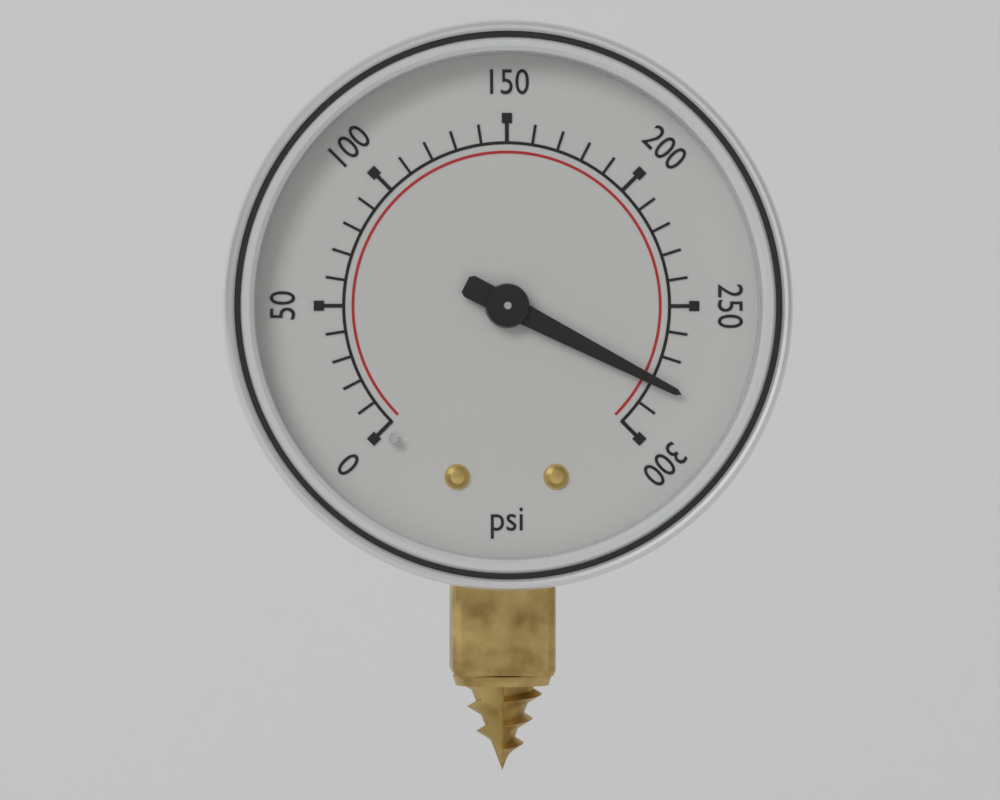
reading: 280 psi
